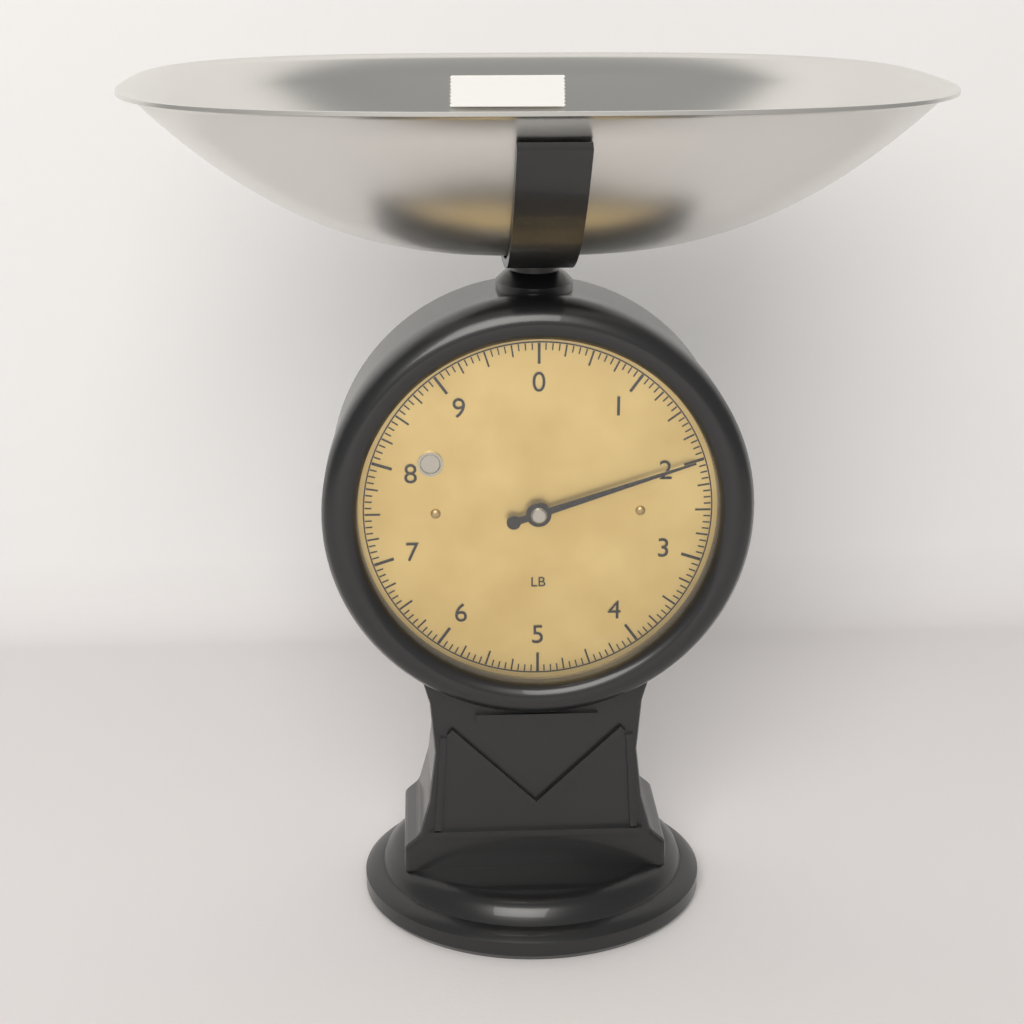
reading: 2.0000 lb
